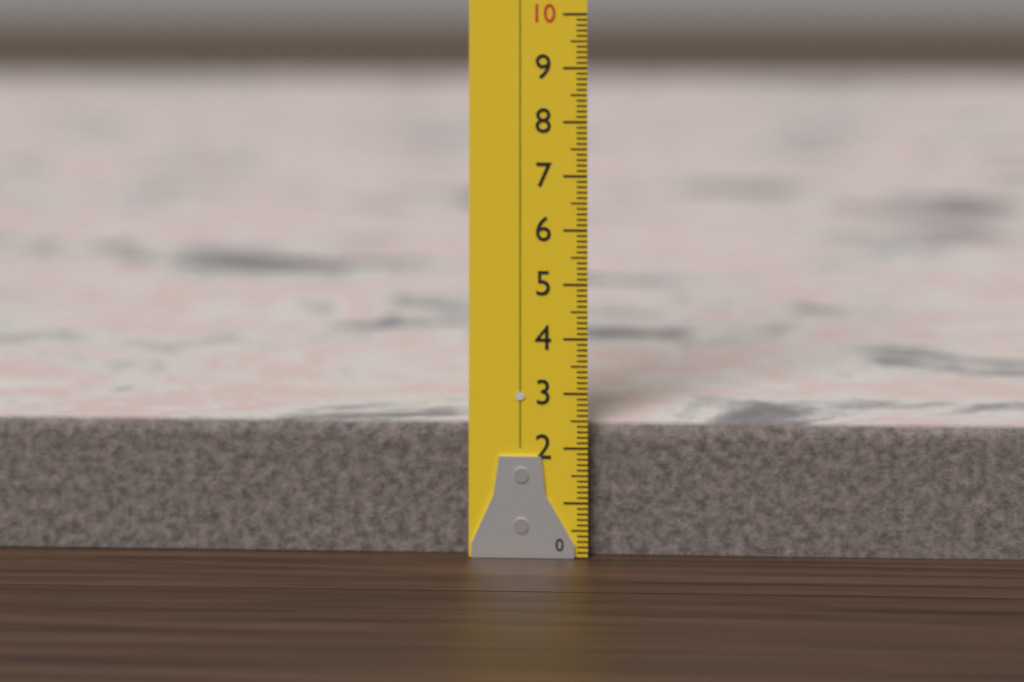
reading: 2.4 (no unit)
